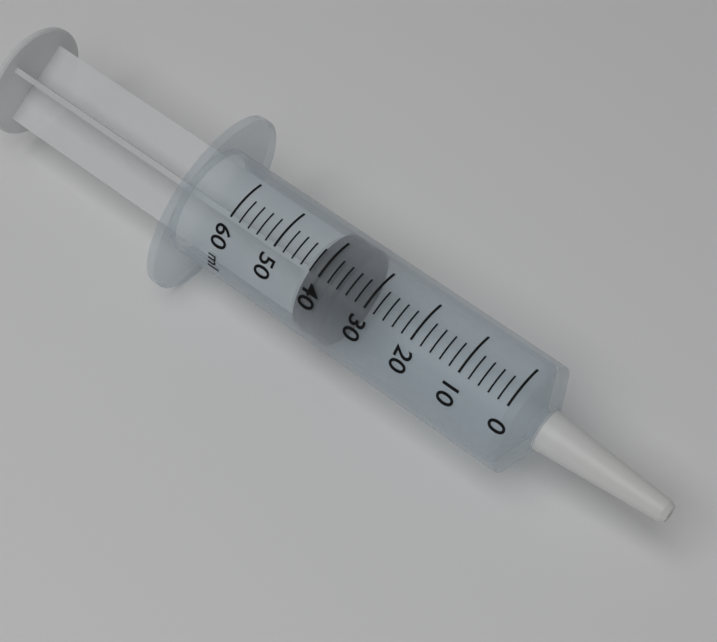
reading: 36 ml
